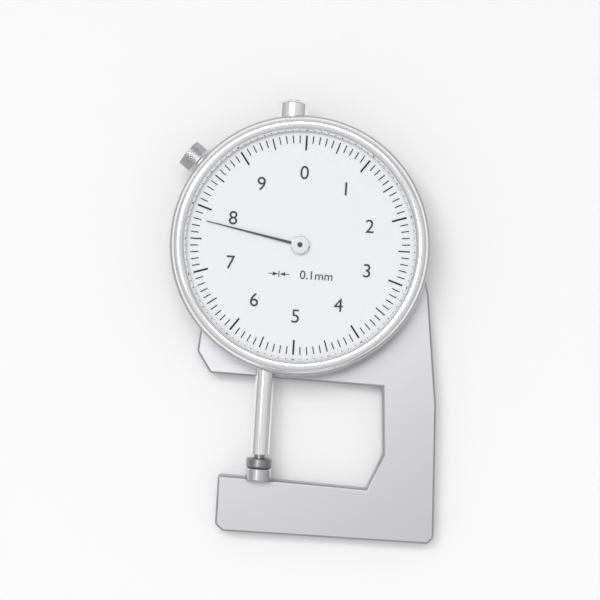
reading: 7.8 mm
